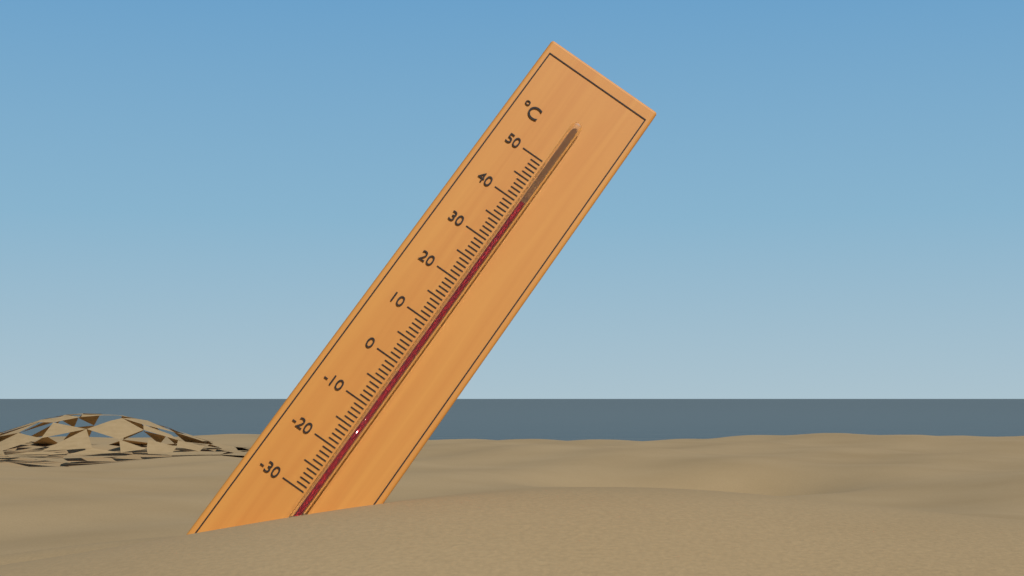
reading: 40 °C
